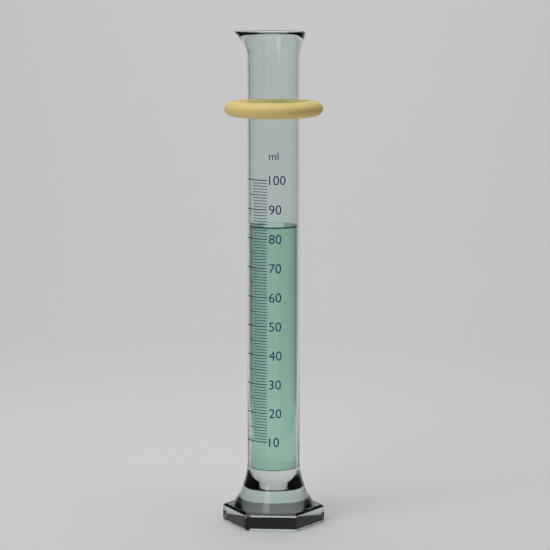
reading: 84 ml
